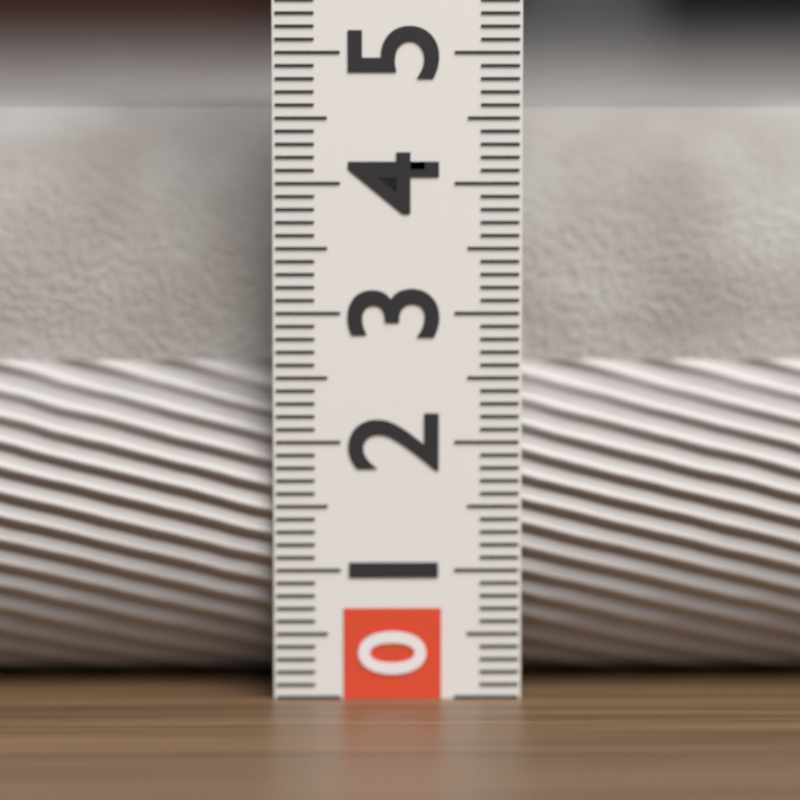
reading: 4.6 (no unit)
